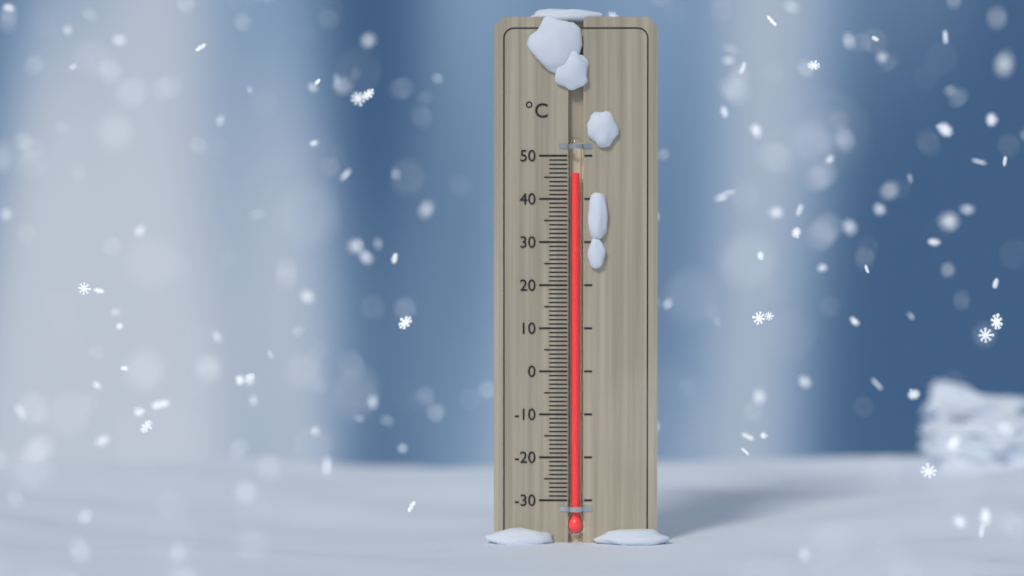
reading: 46 °C
